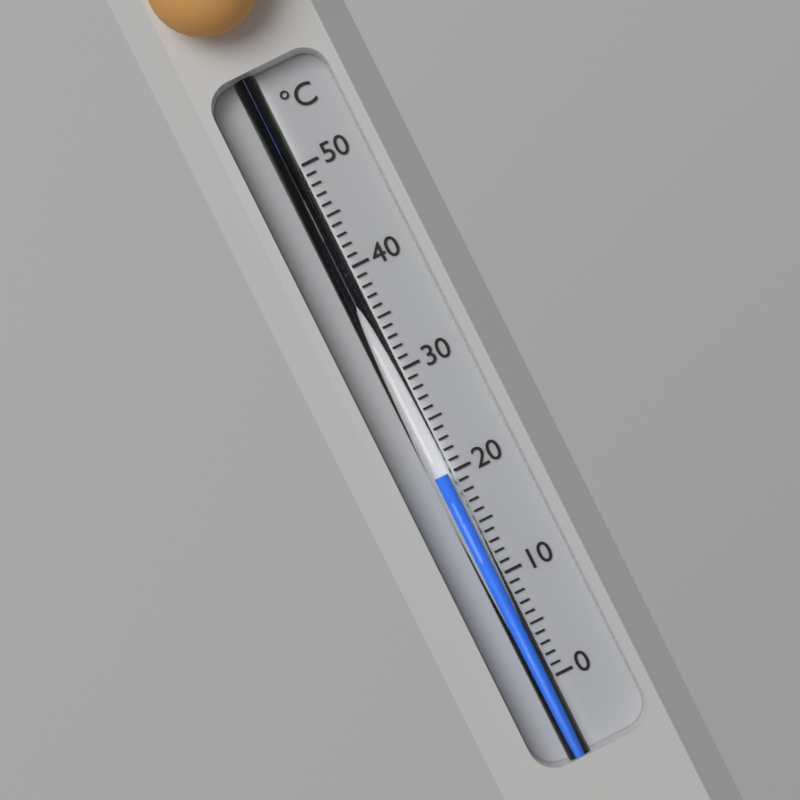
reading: 20 °C
